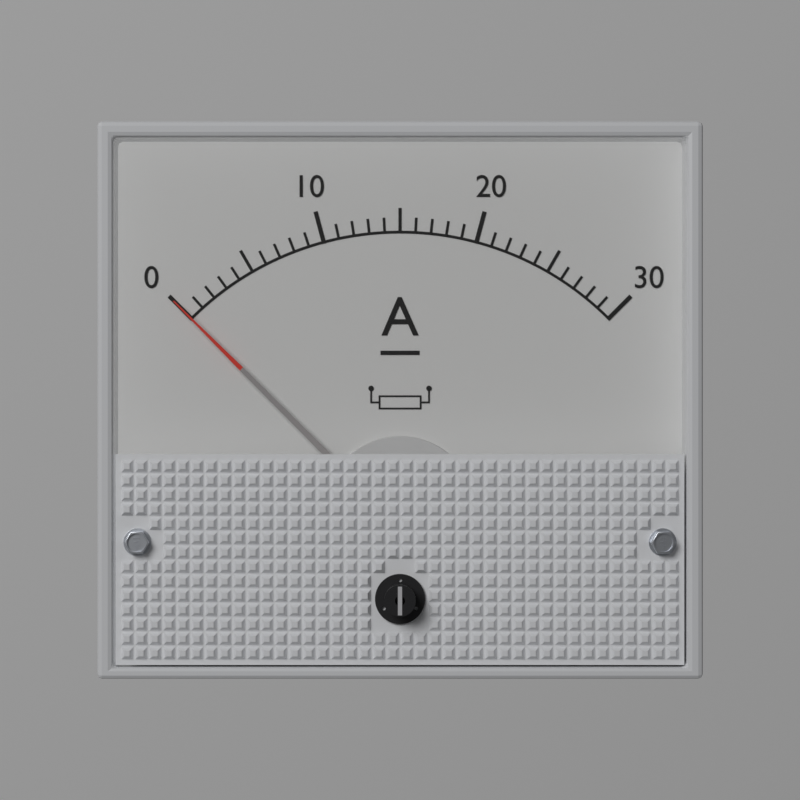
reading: 0 A
